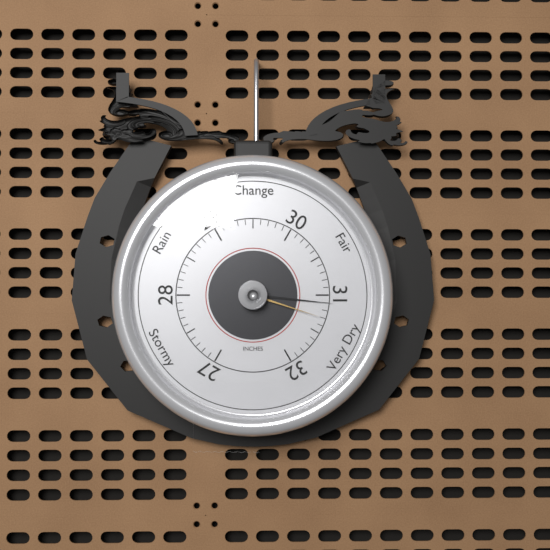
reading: 31.1 inHg
